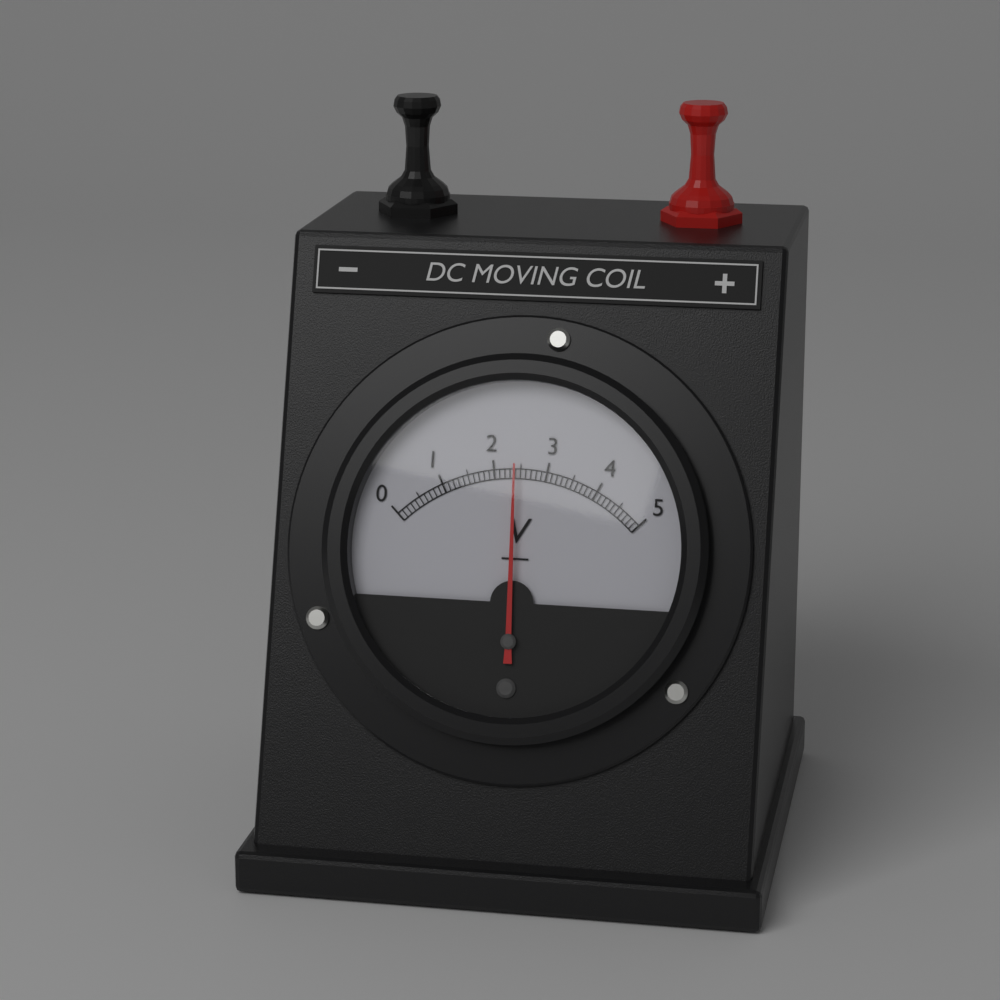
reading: 2.4 V
